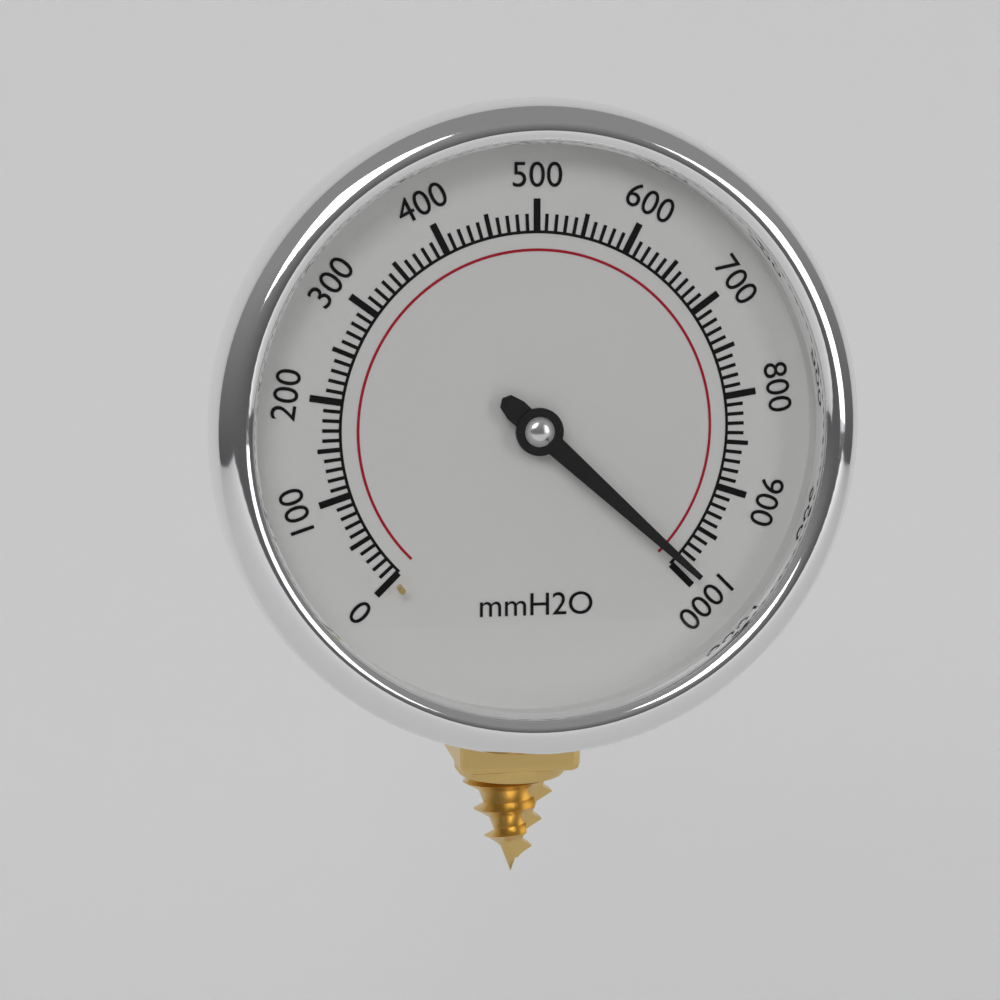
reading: 990 mmH2O
